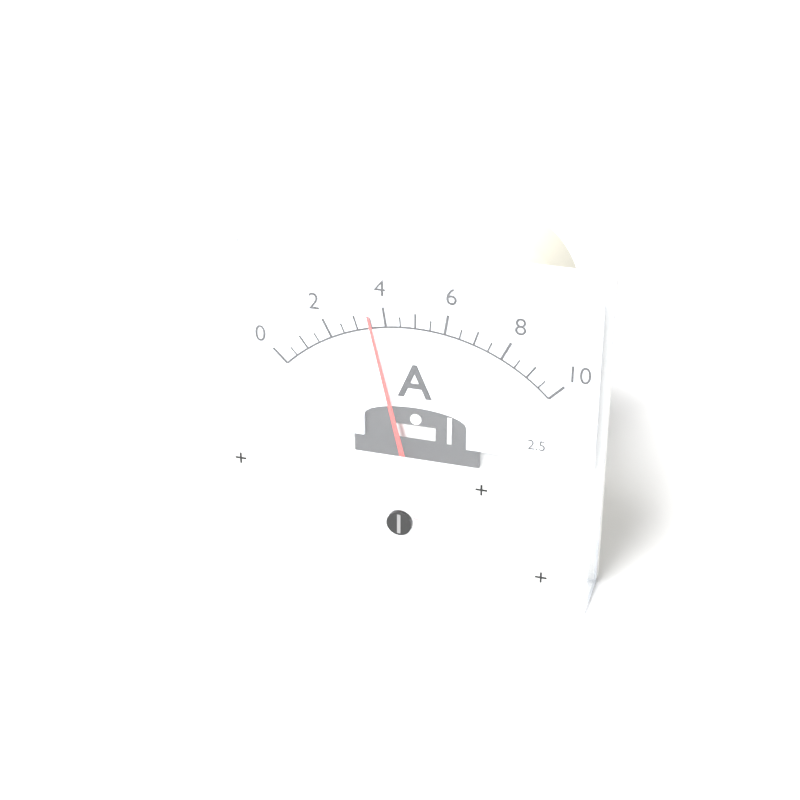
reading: 3.5 A
